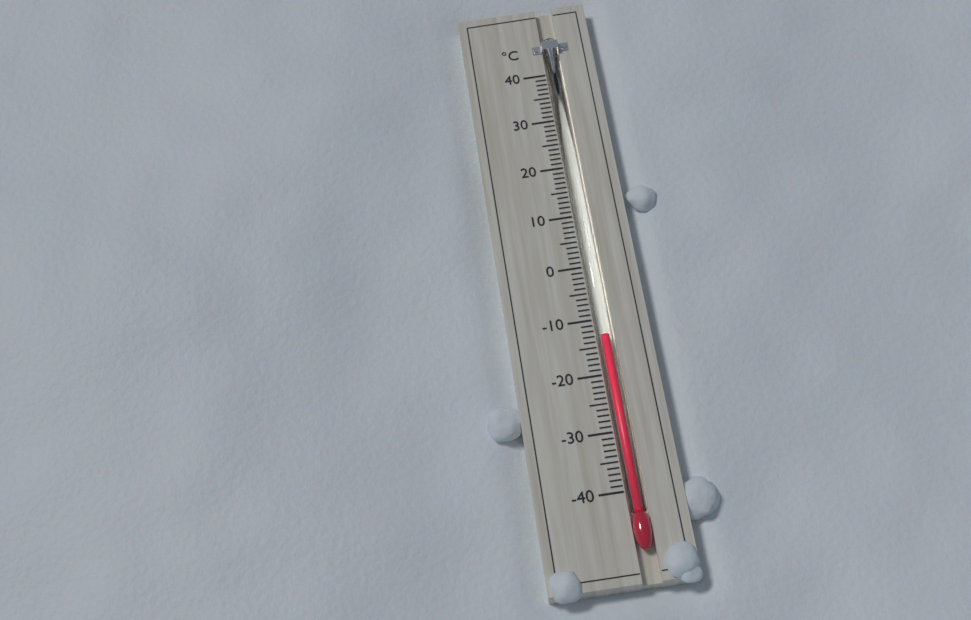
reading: -13 °C
